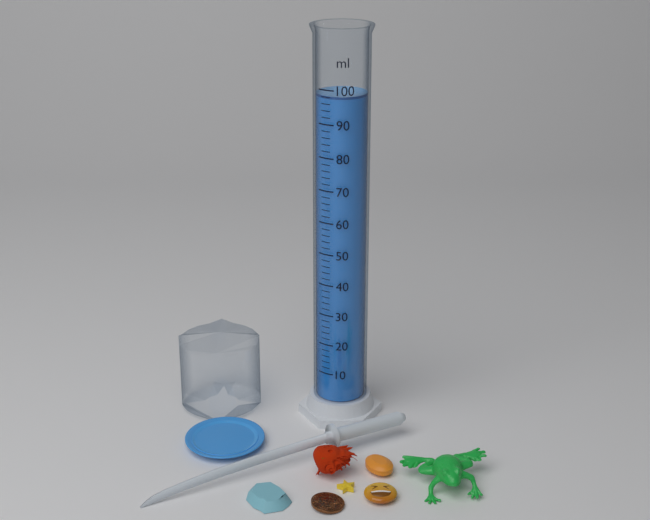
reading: 98 ml
